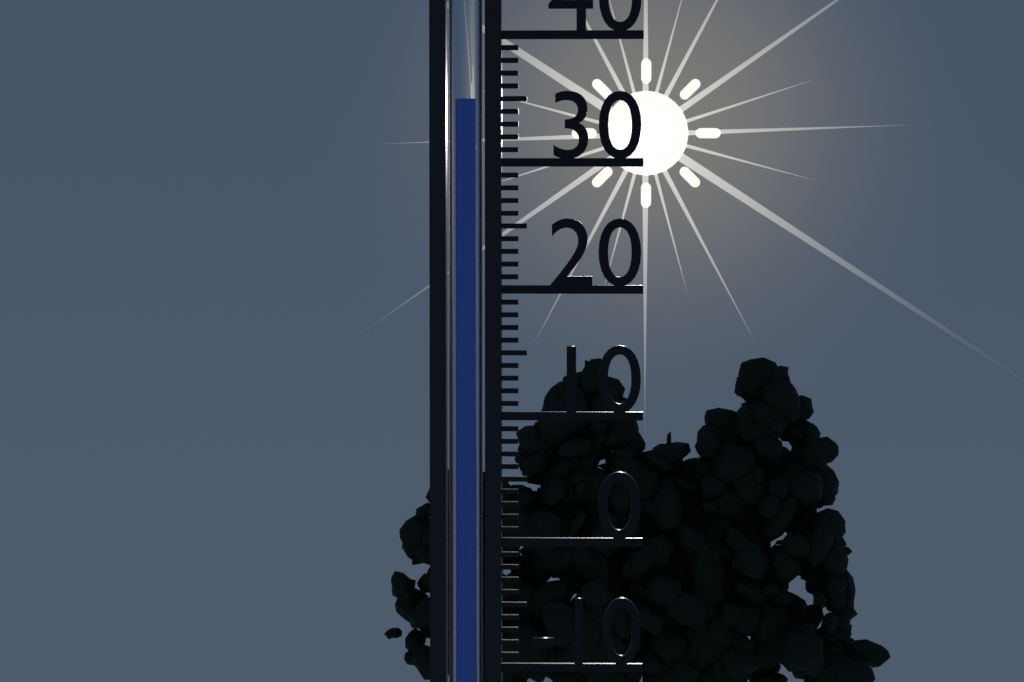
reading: 35 (no unit)
